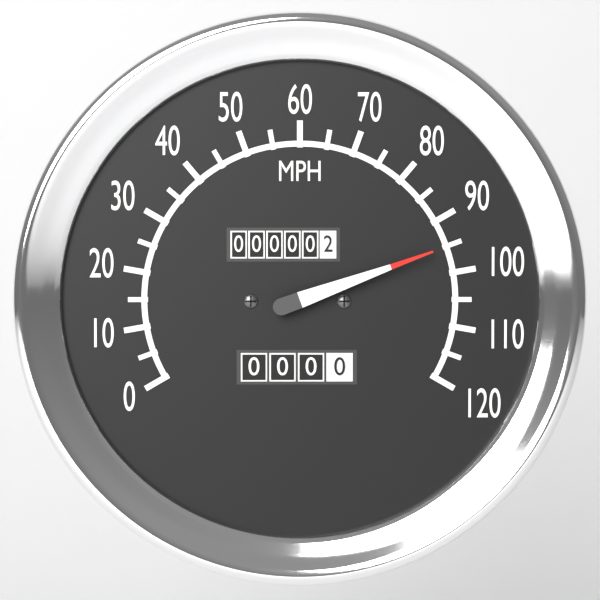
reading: 95 MPH
